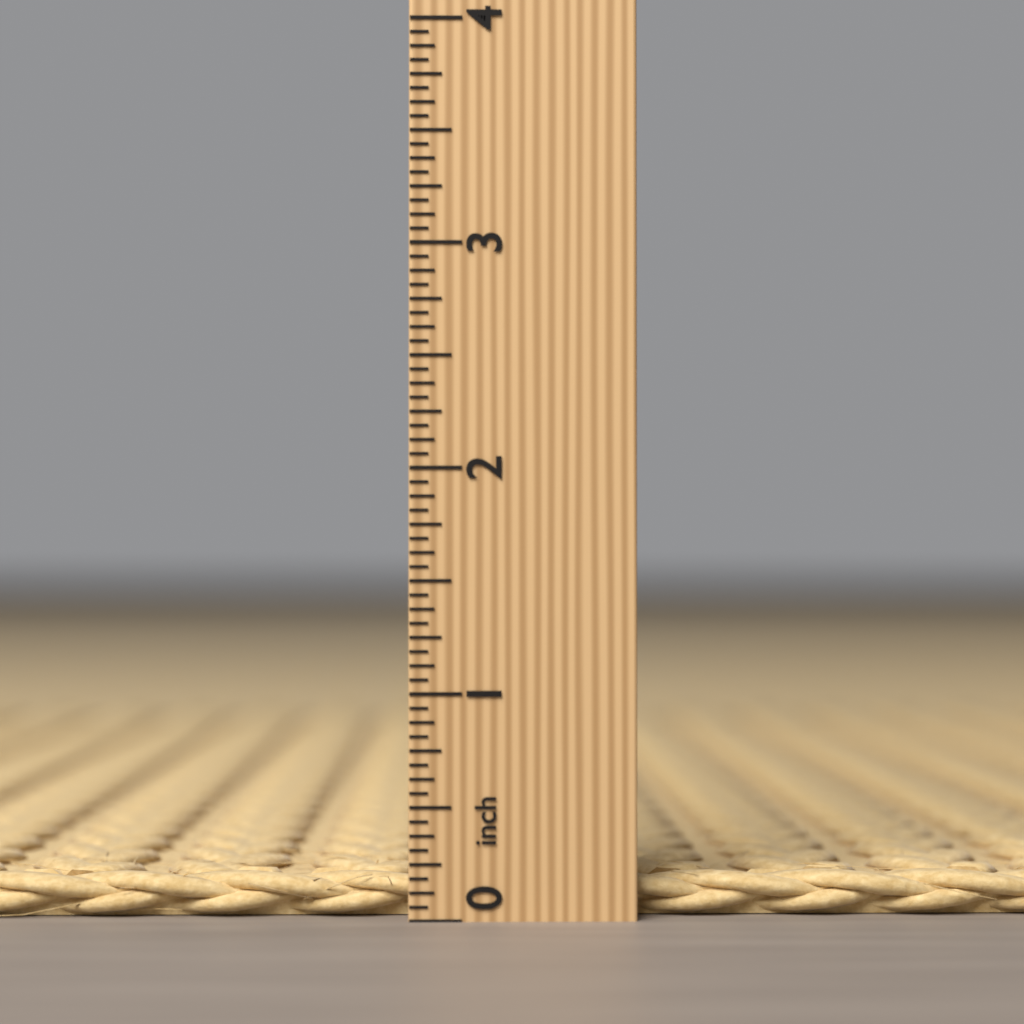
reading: 0.1875 inch
